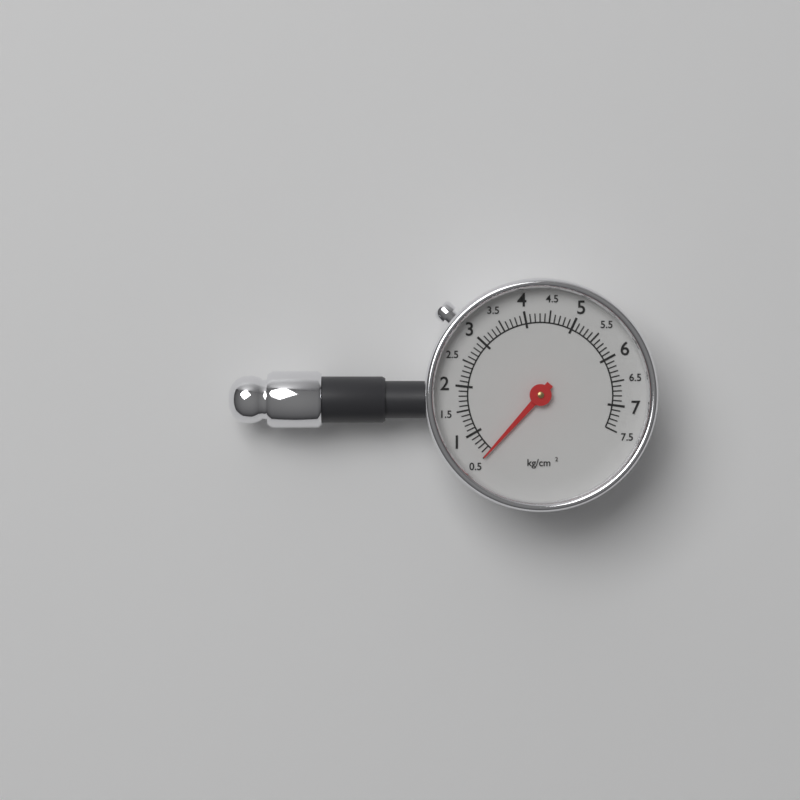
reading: 0.5 kg/cm²
